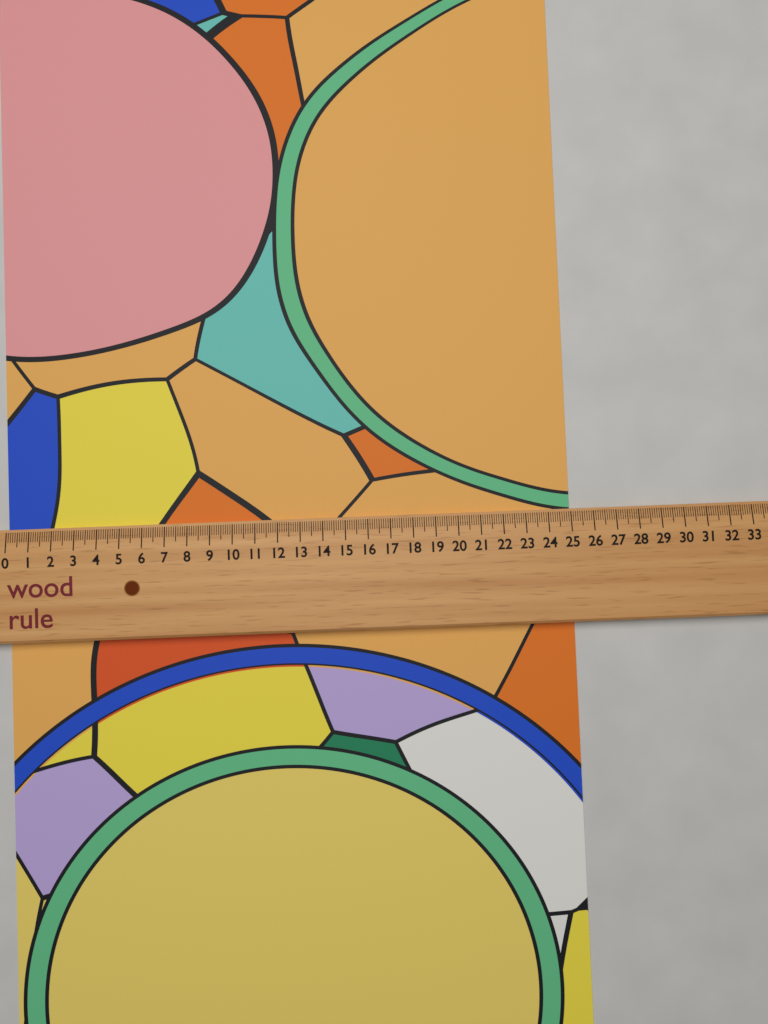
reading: 25.0 (no unit)
